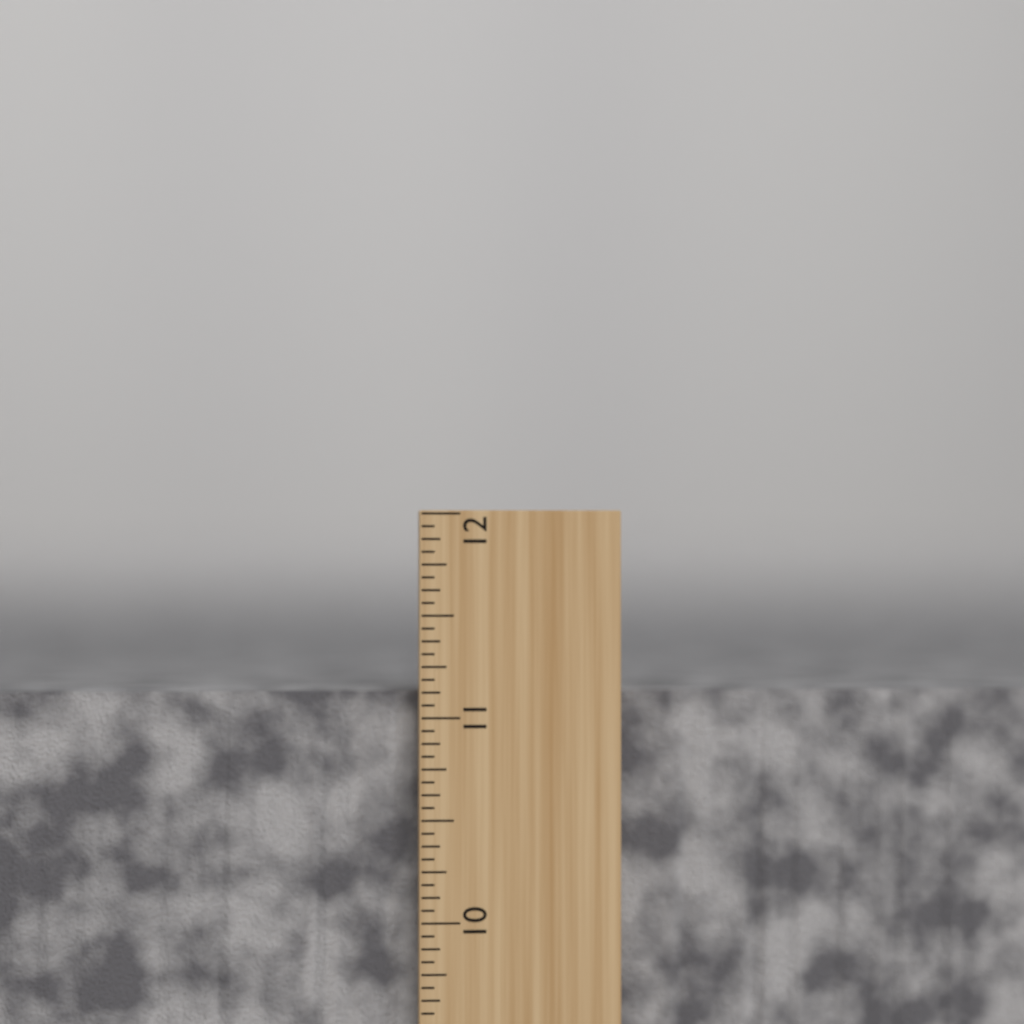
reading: 11.1250 inch
